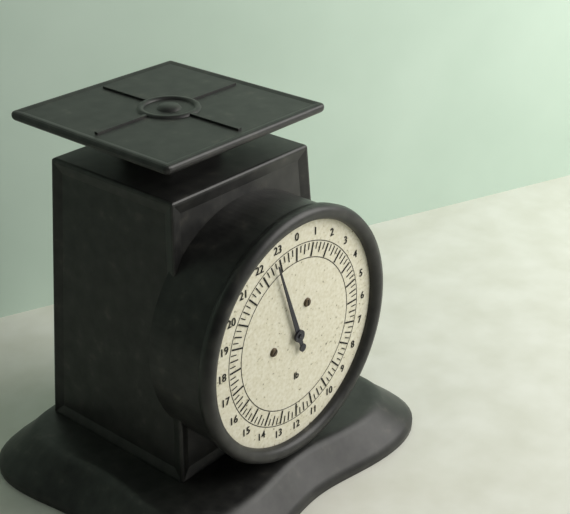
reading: 22.75 lb
